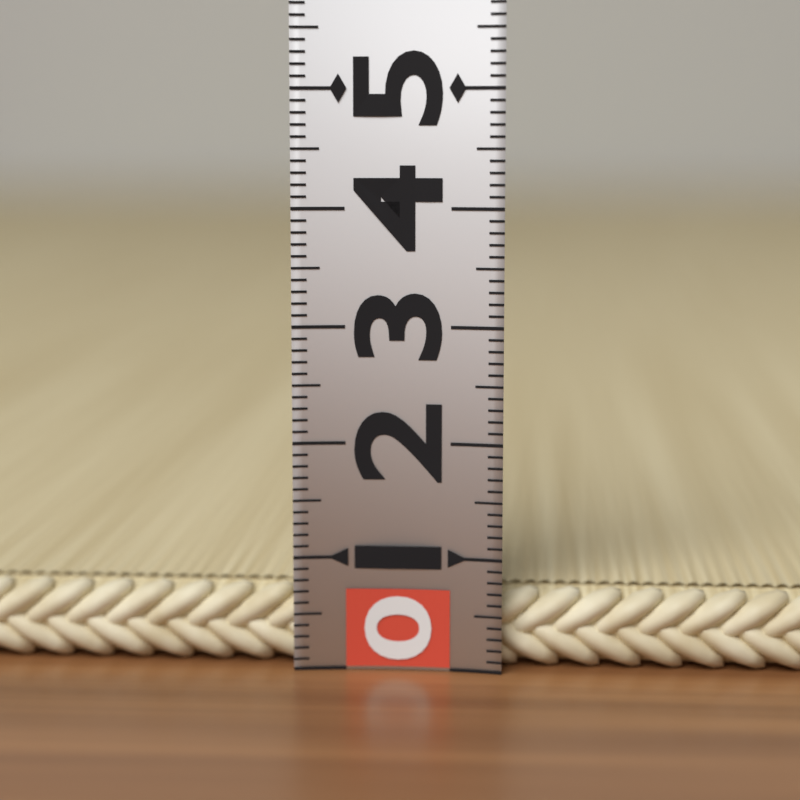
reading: 0.7 (no unit)
